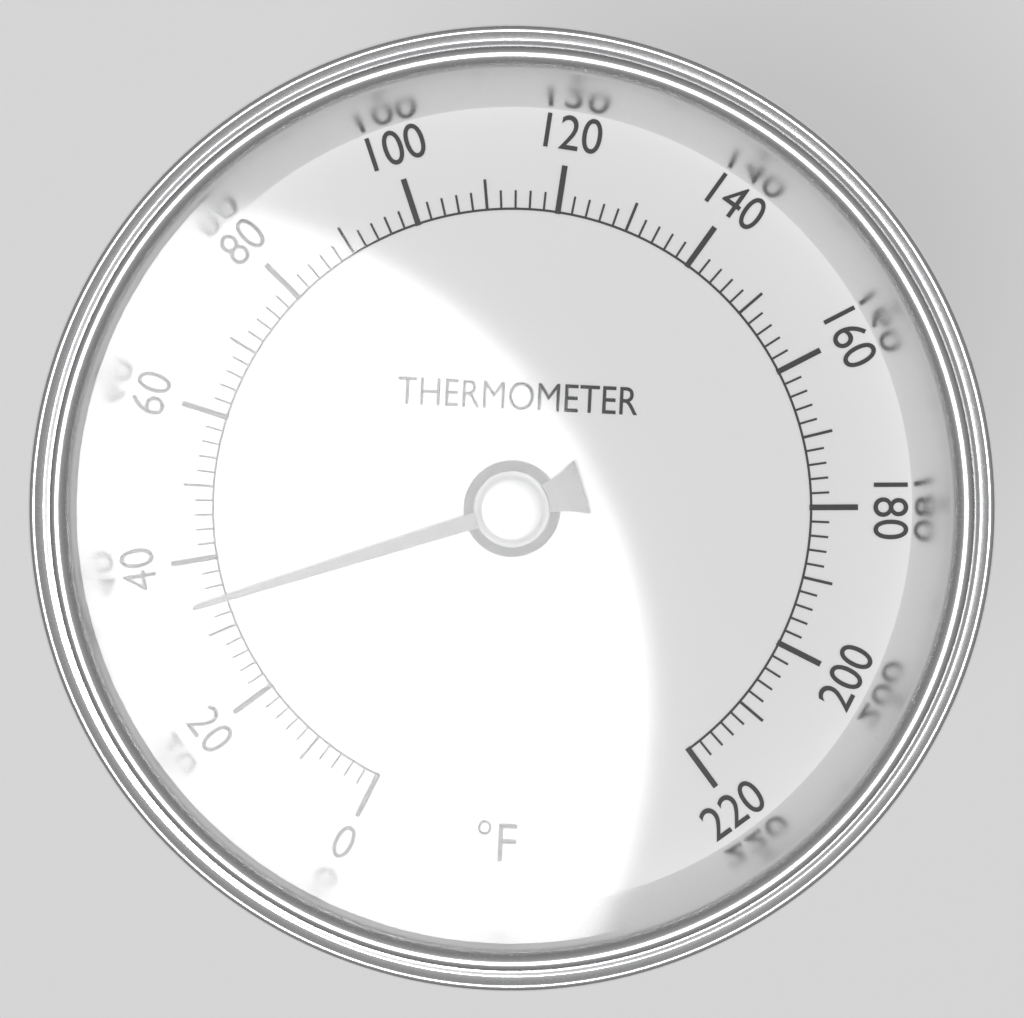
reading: 34 °F
